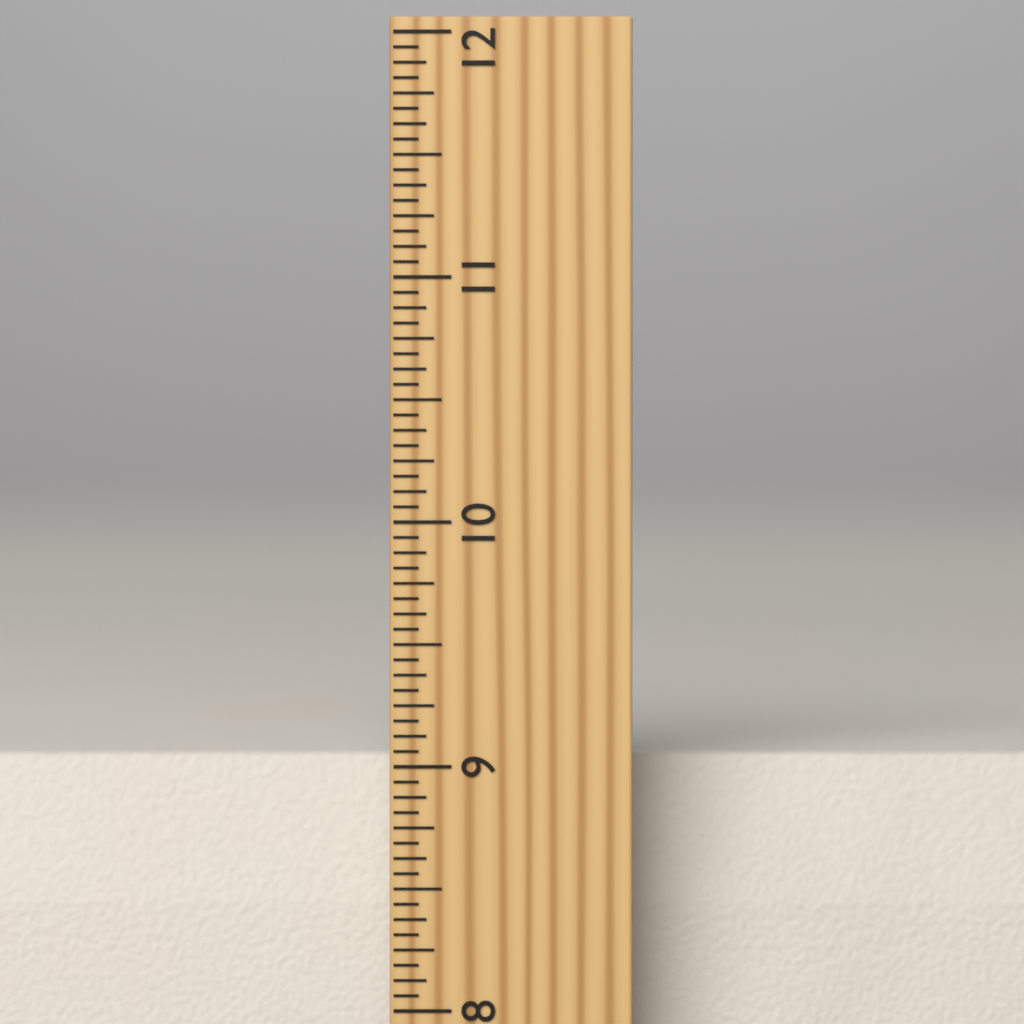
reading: 9.0000 inch
